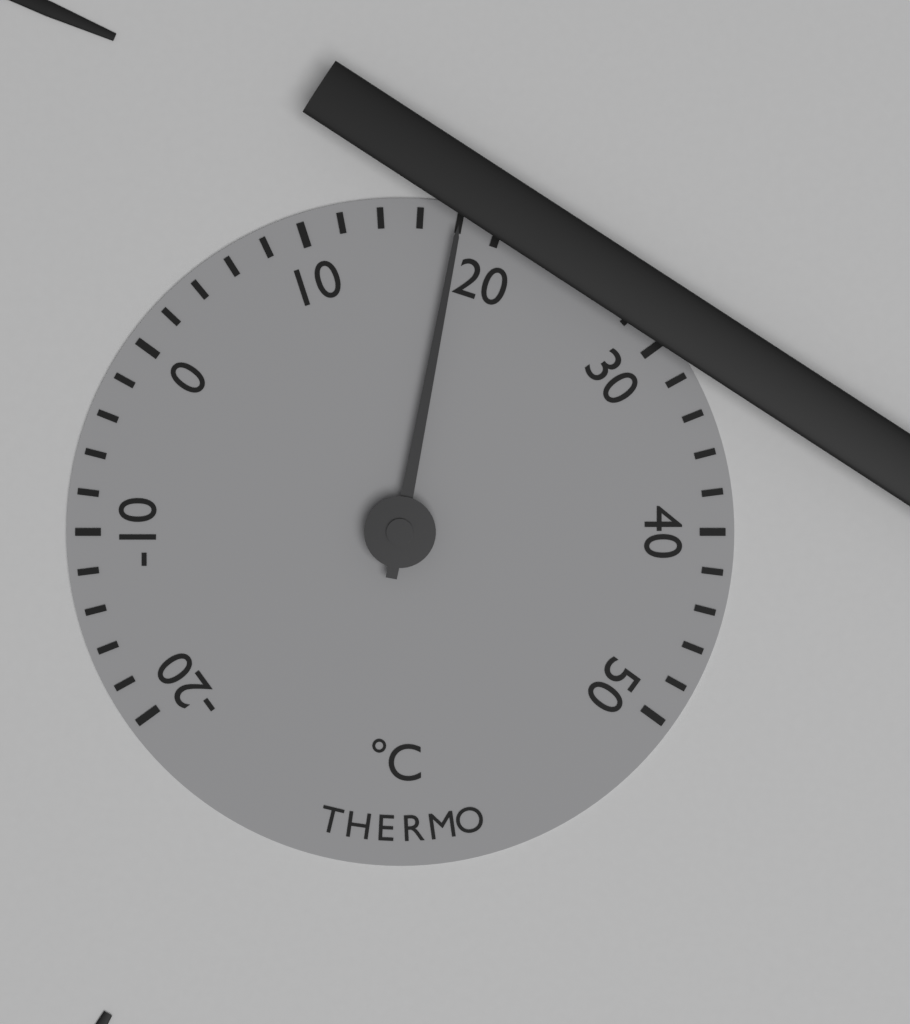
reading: 18 °C
